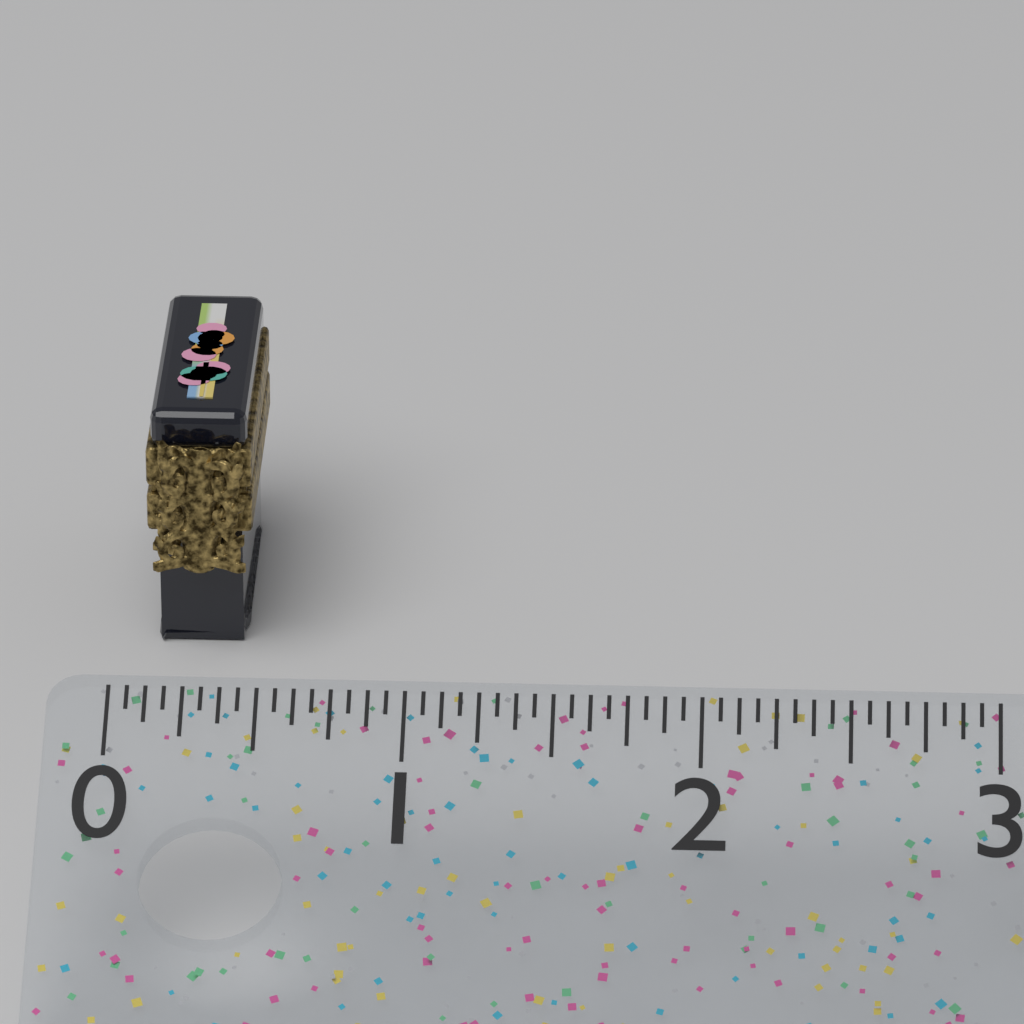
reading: 0.3750 (no unit)
